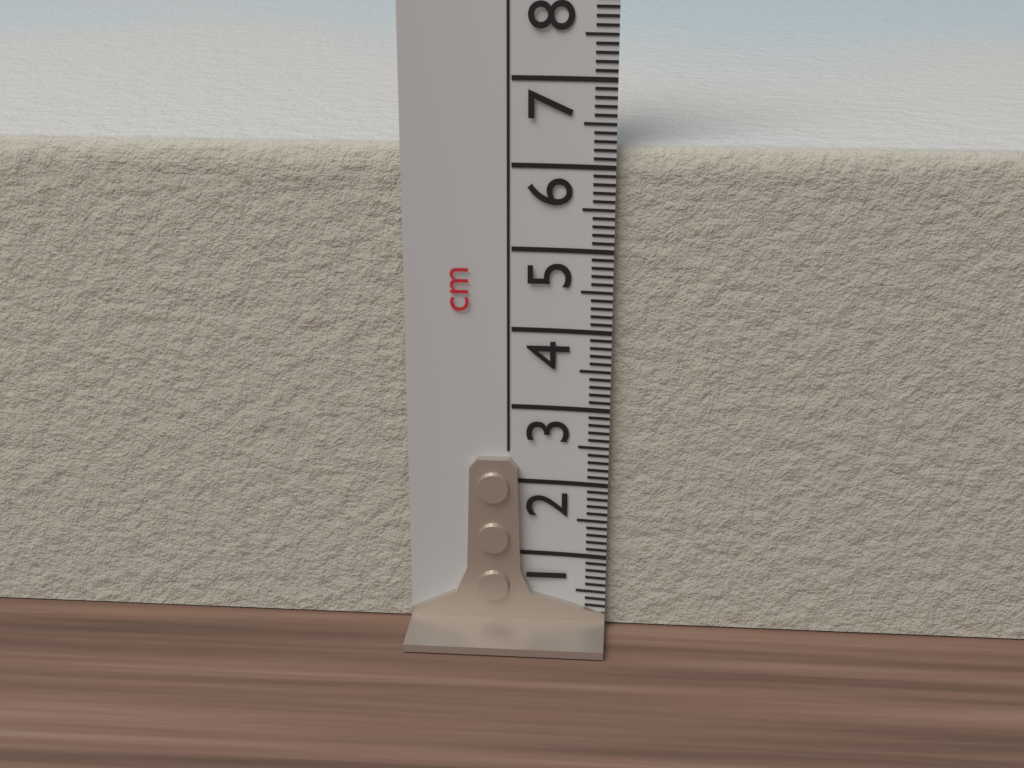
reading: 6.2 cm
